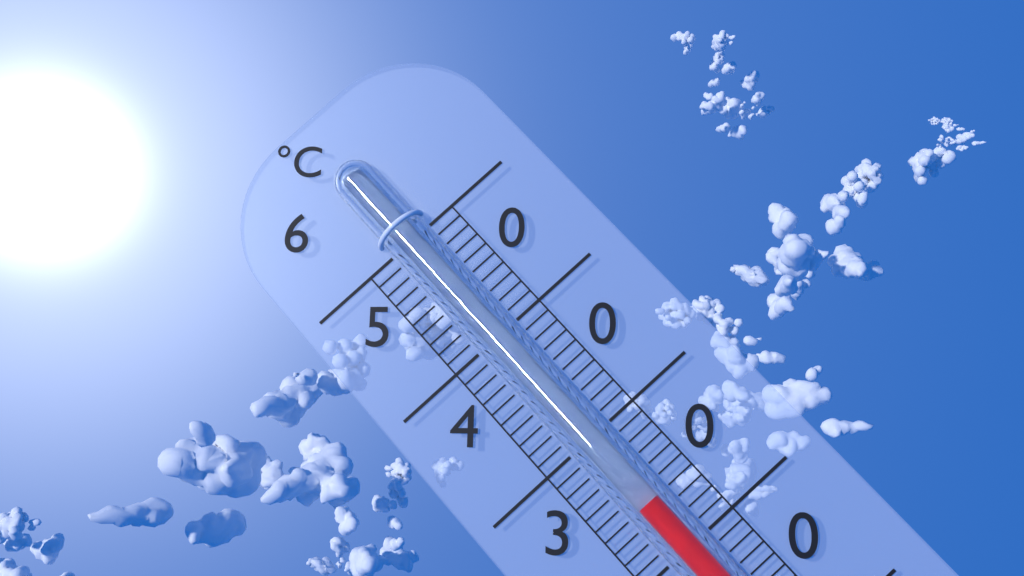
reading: 34 °C
